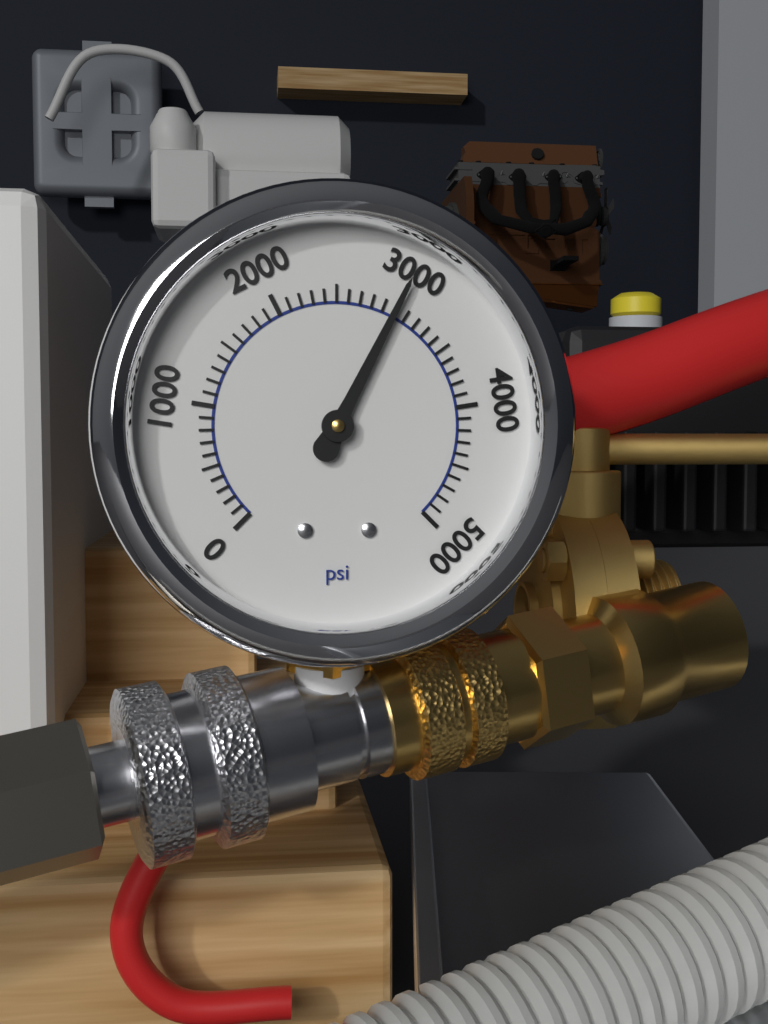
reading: 3000 psi
